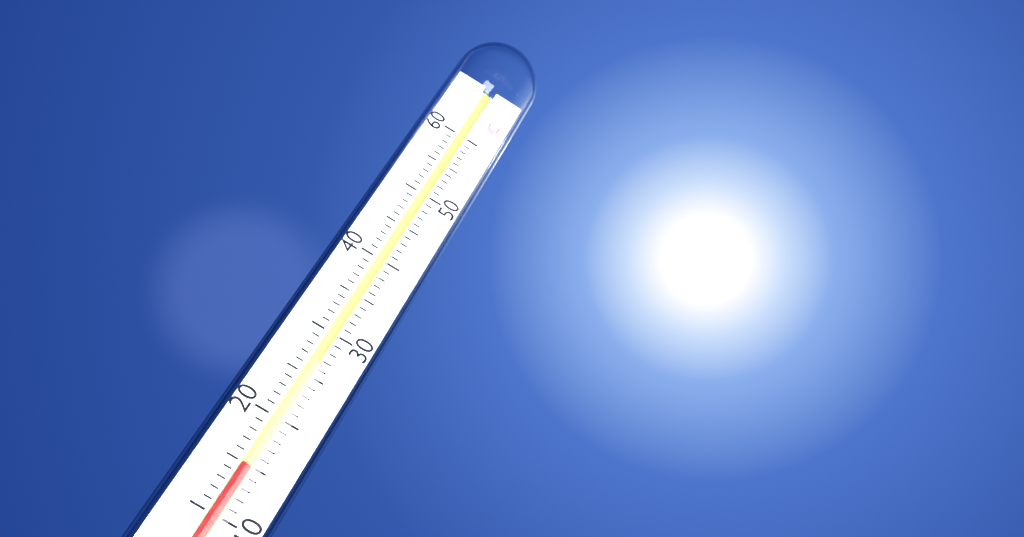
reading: 15 °C
